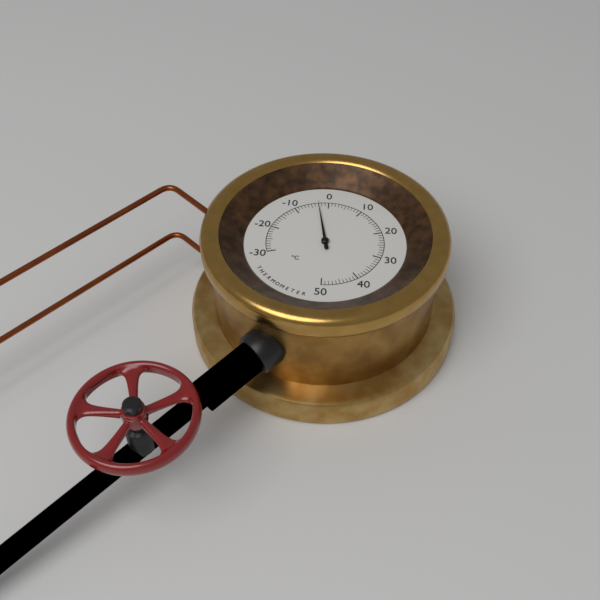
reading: -3 °C
